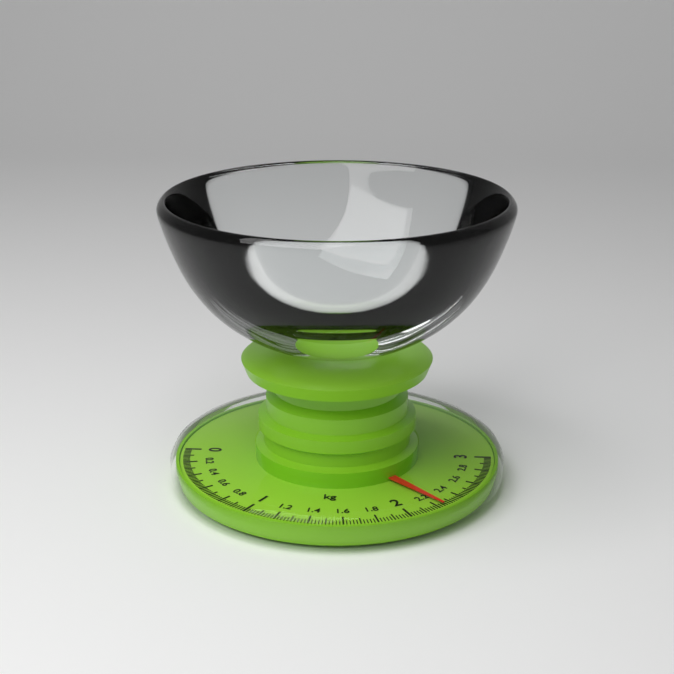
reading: 2.24 kg
